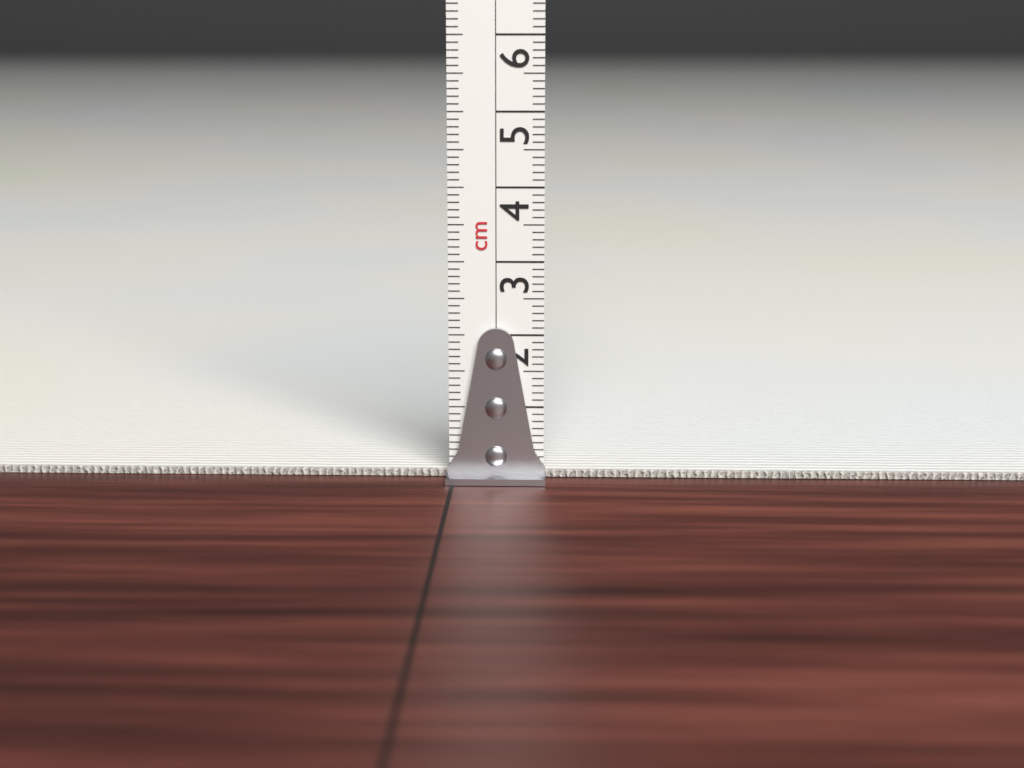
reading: 0.1 cm
